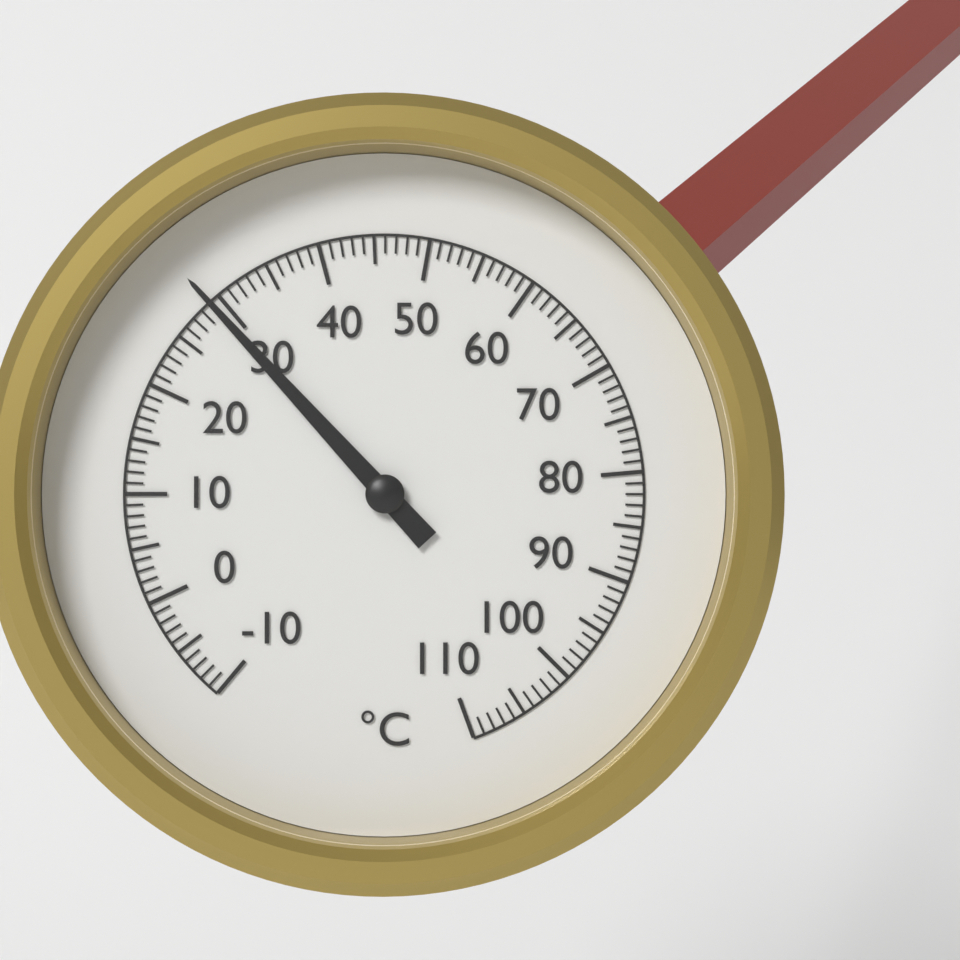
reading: 29 °C
